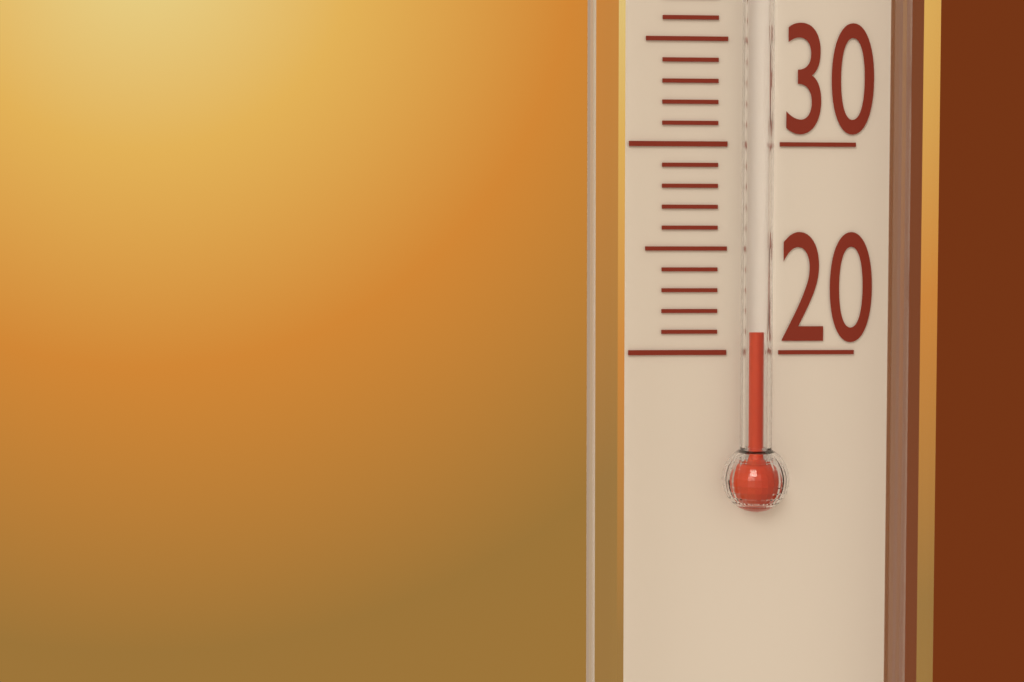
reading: 21 °C
